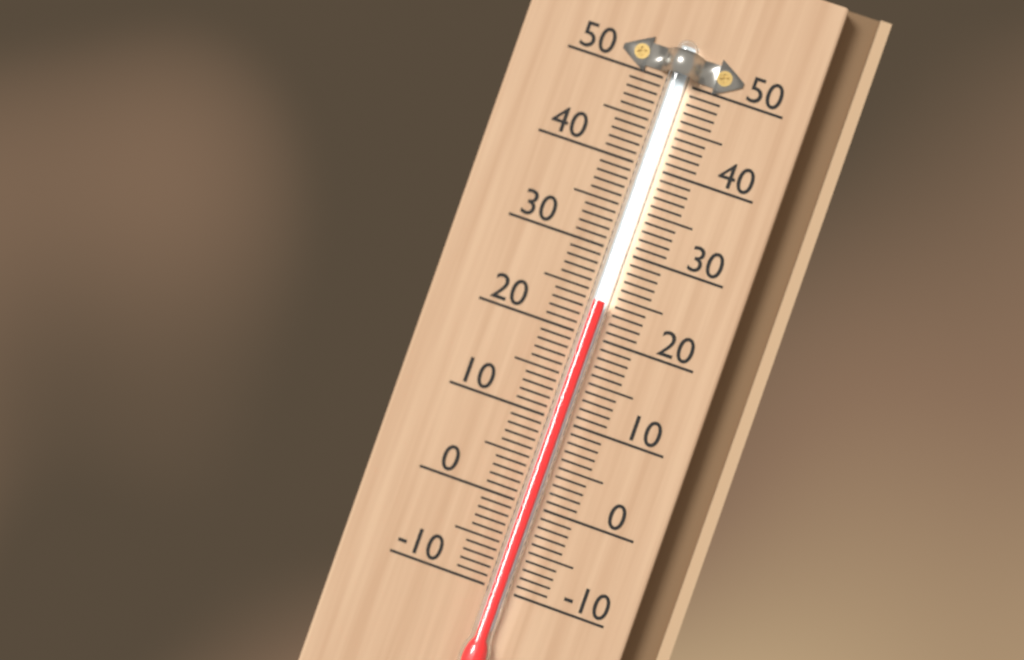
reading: 24 (no unit)
